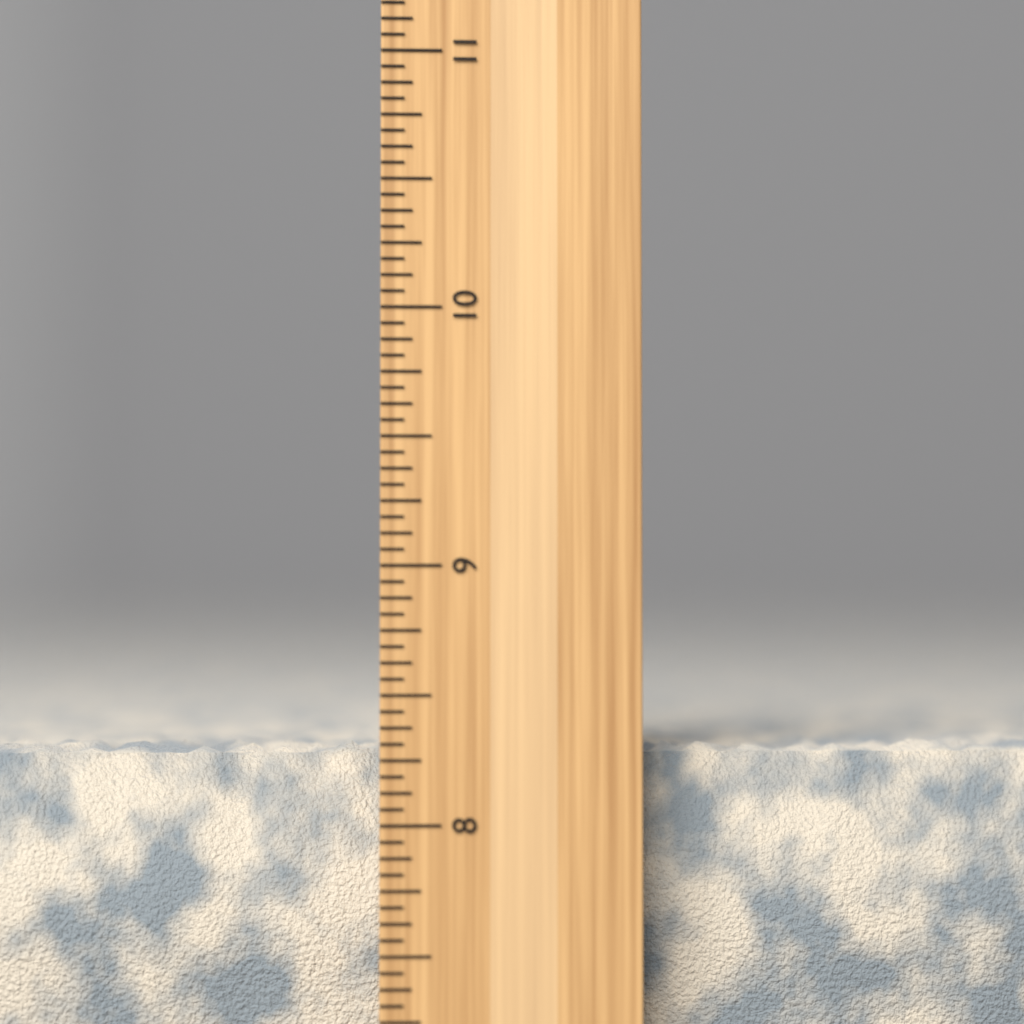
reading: 8.3125 inch
